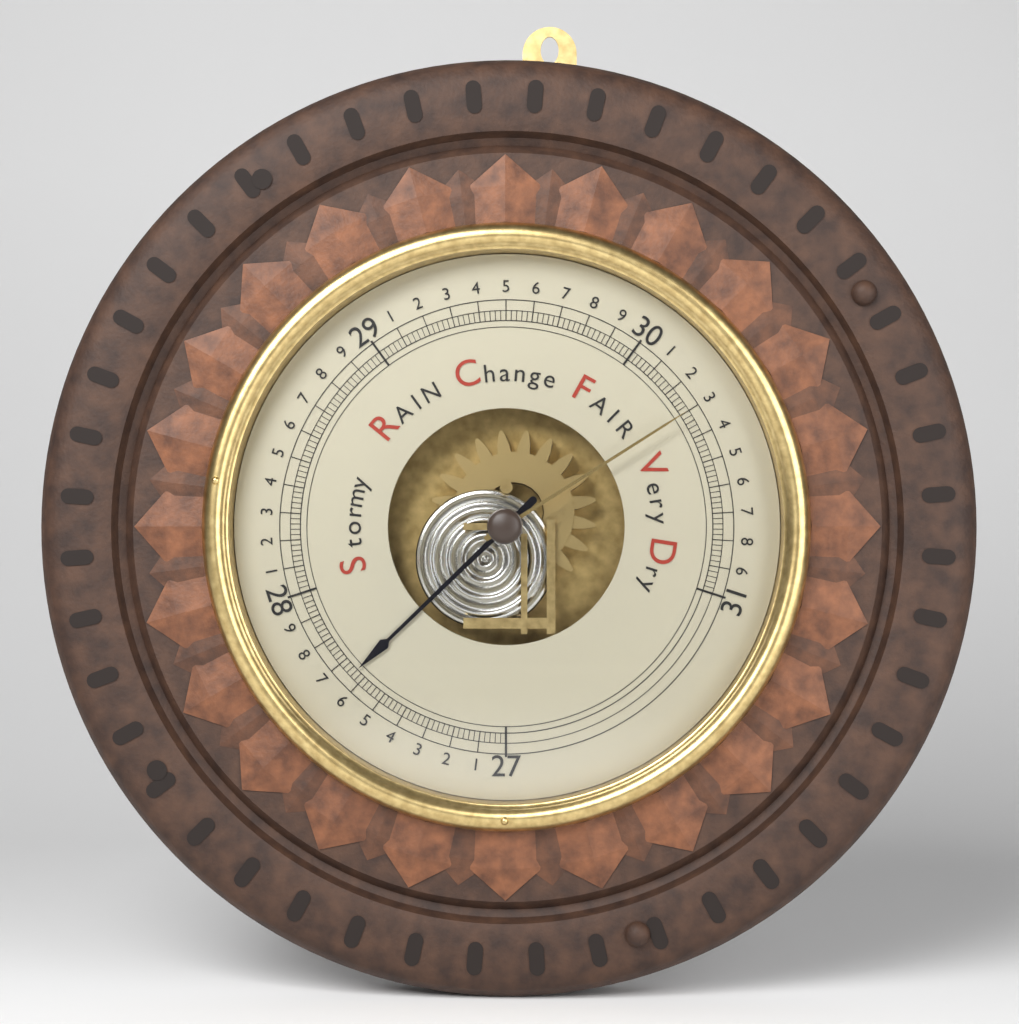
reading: 27.64 inHg
